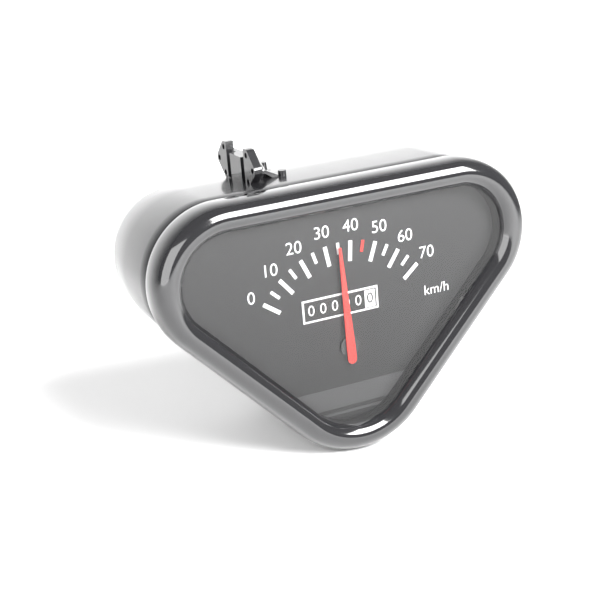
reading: 35 km/h
